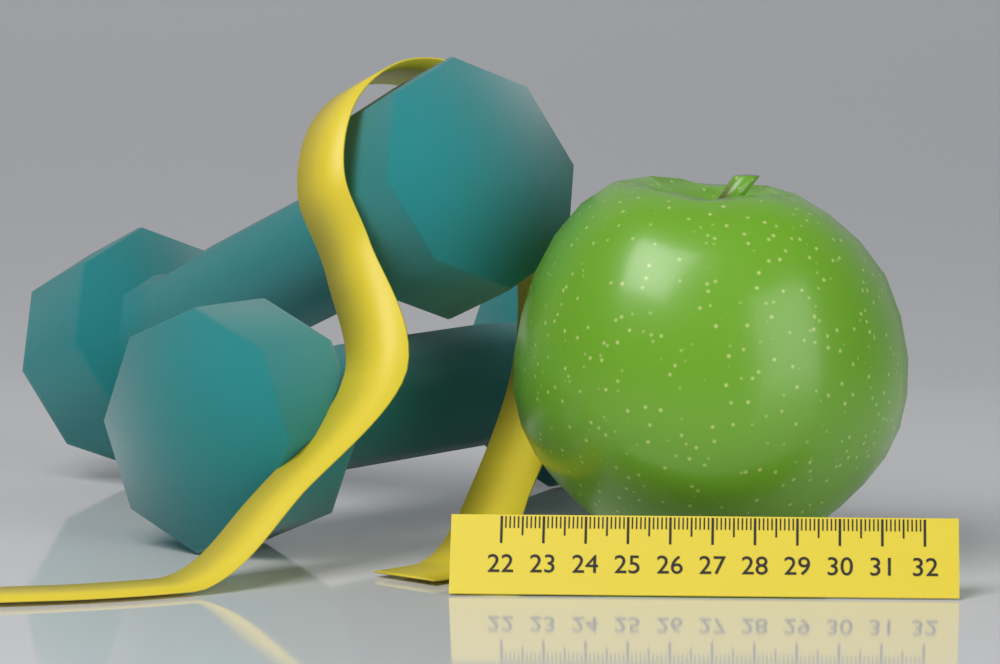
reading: 31.7 (no unit)
